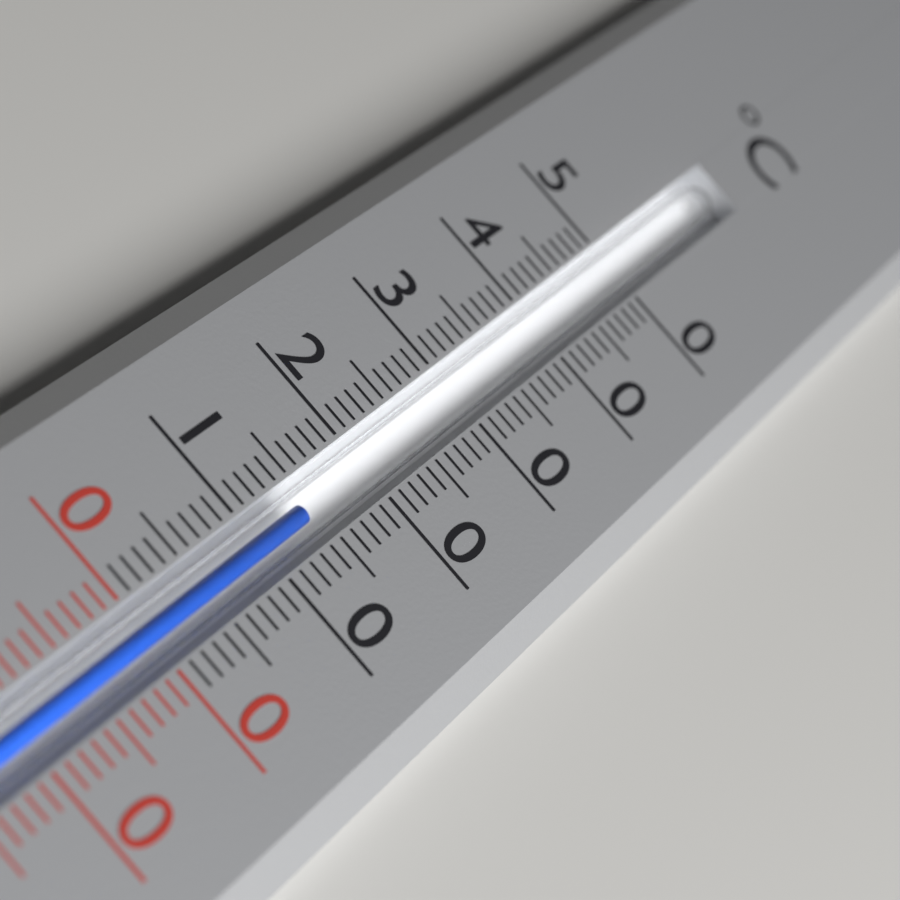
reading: 14 °C
